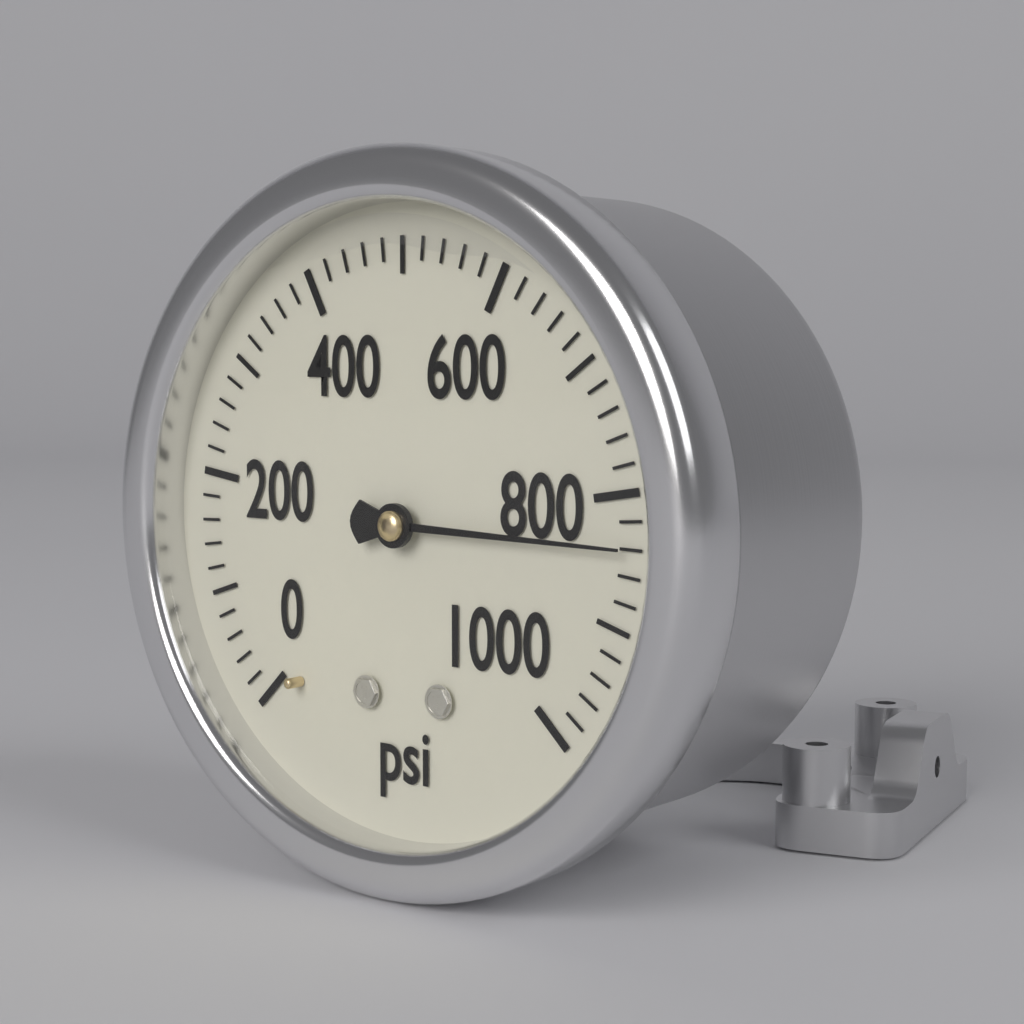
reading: 840 psi
